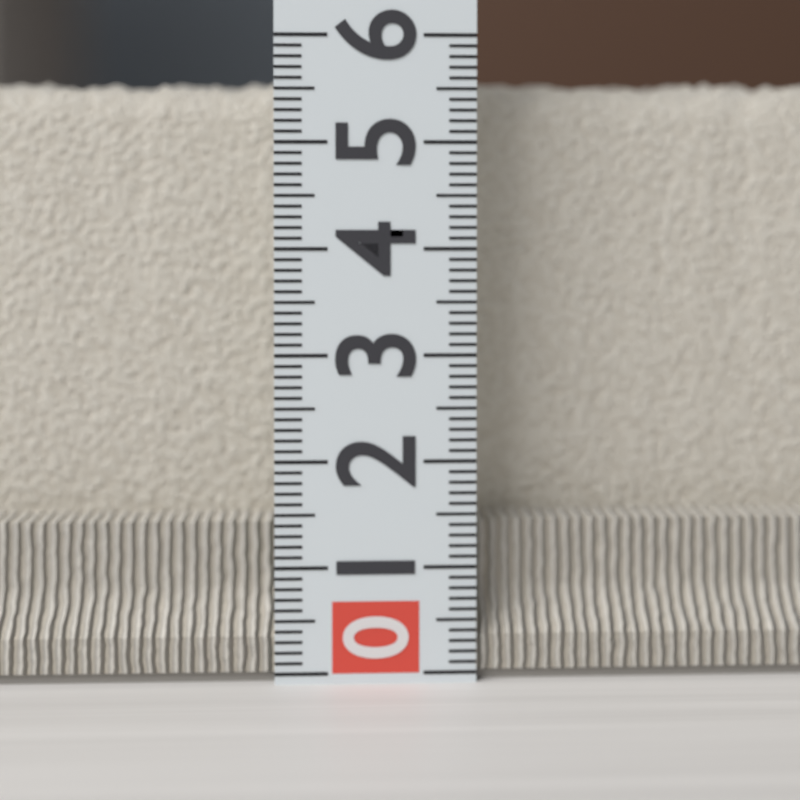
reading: 5.7 (no unit)
